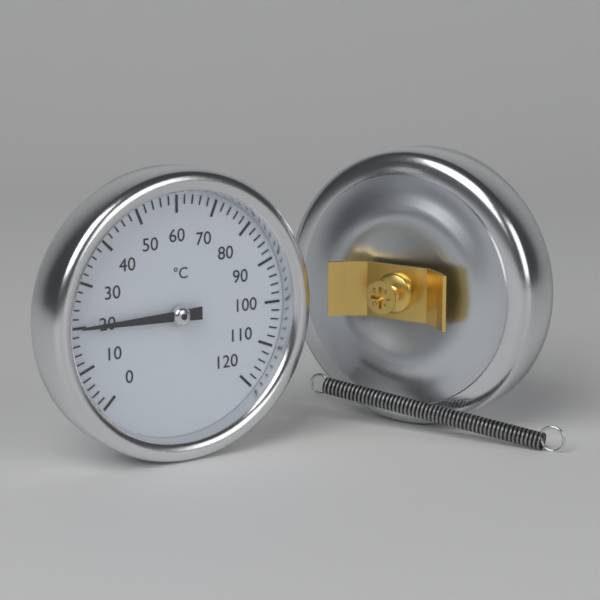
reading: 20 °C
